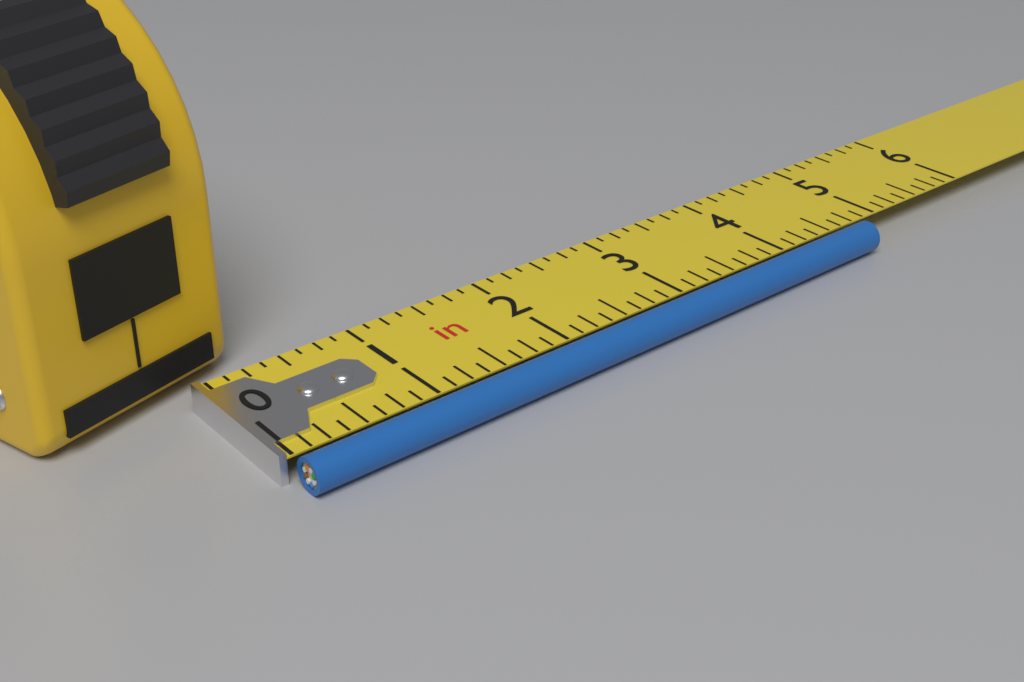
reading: 4.750 in
